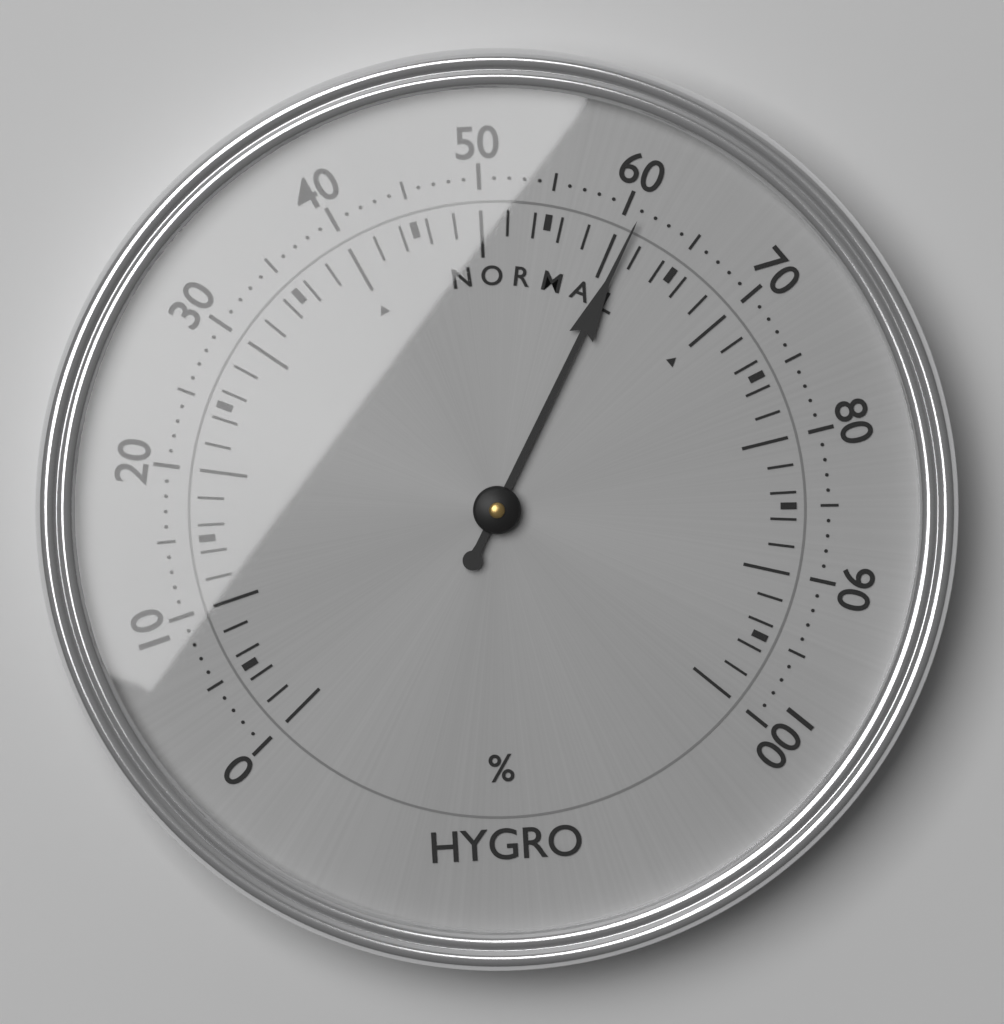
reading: 61 %
